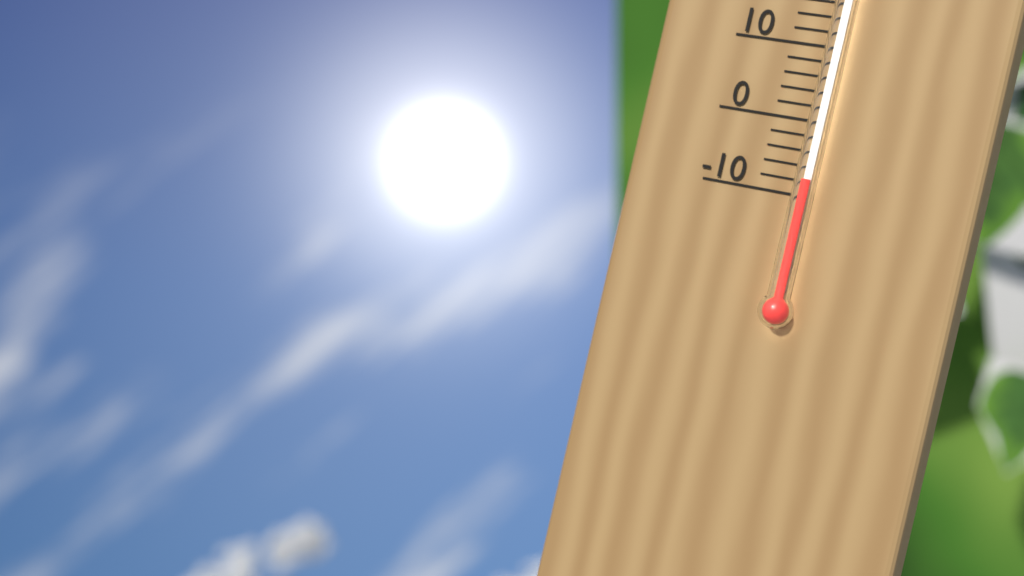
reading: -8 °C
